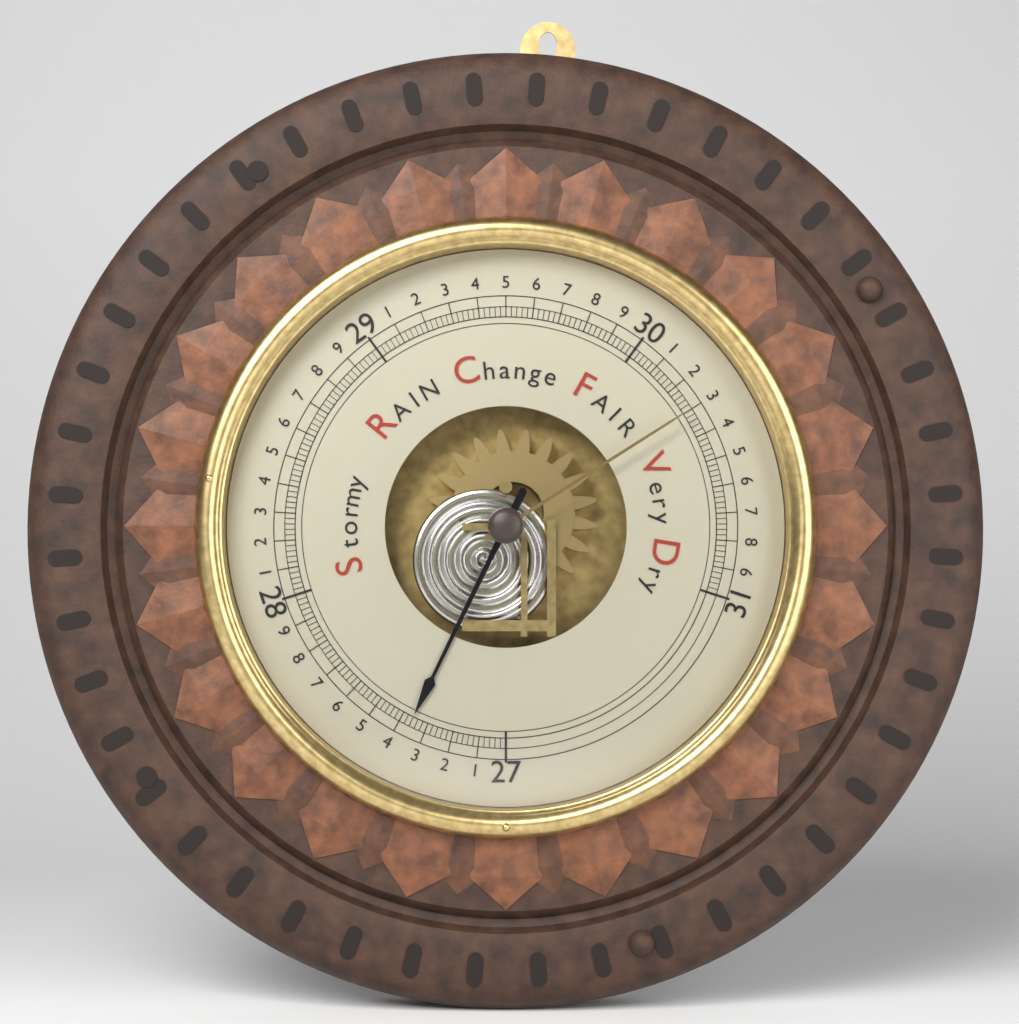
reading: 27.36 inHg
